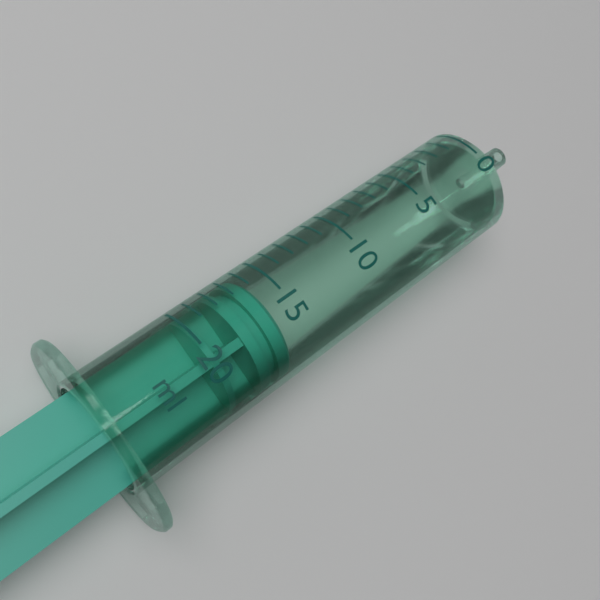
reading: 16 ml
